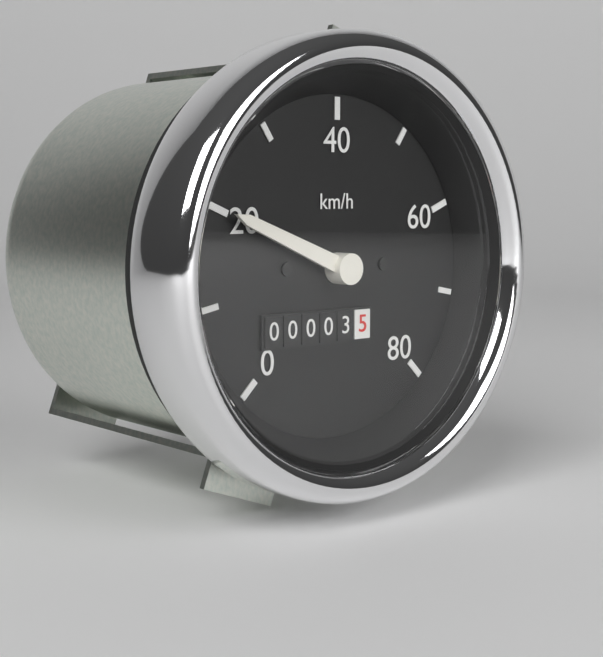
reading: 20 km/h
